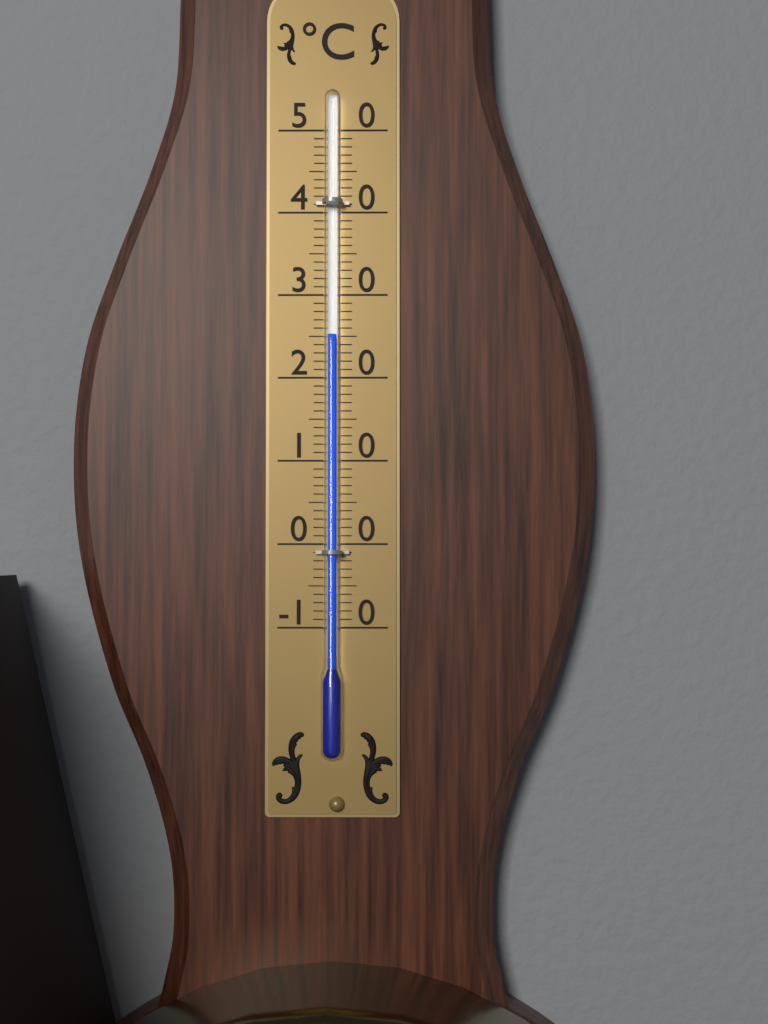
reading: 25 °C
